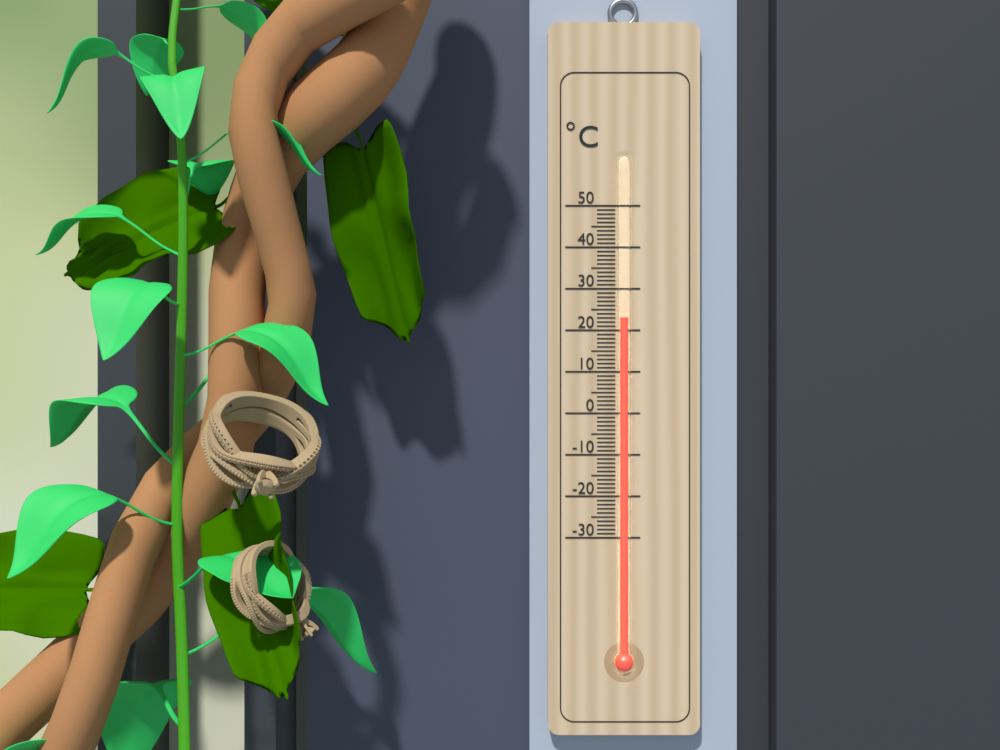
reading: 23 °C
